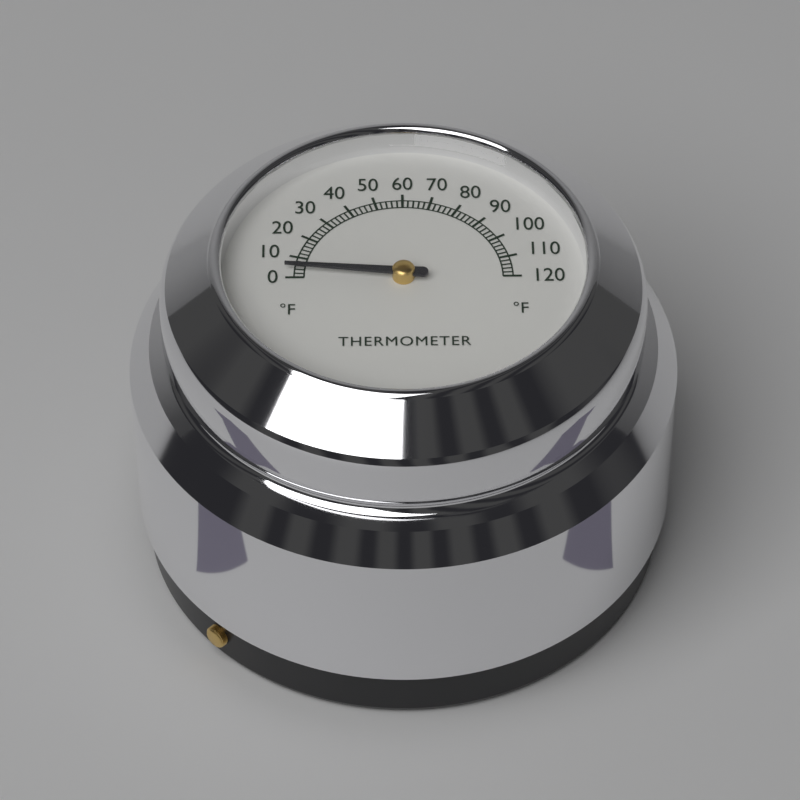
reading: 4 °F
